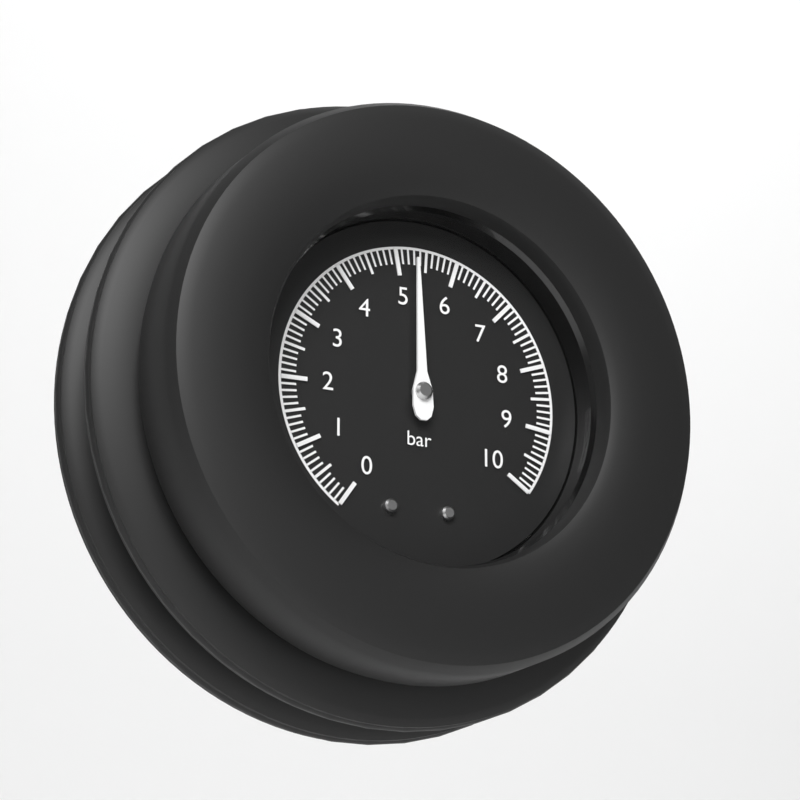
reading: 5.3 bar
